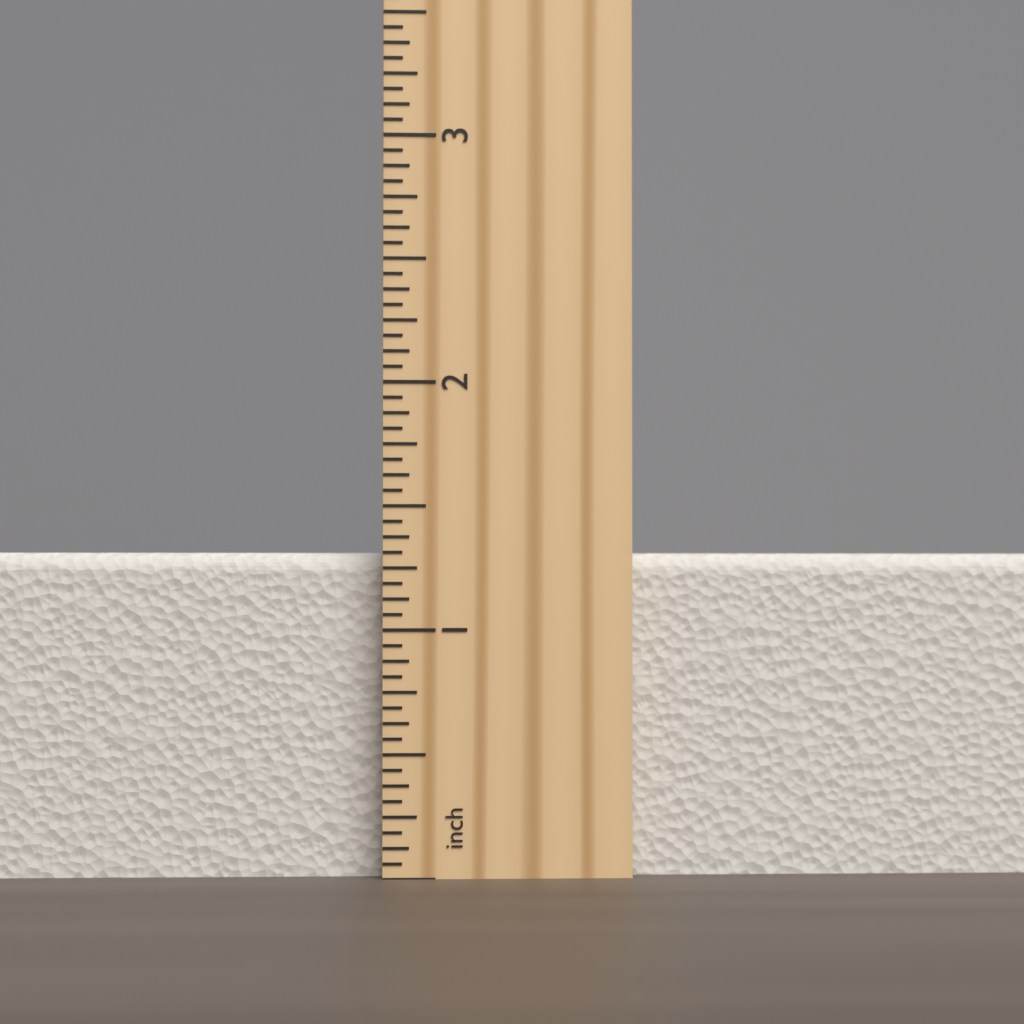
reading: 1.3125 inch
